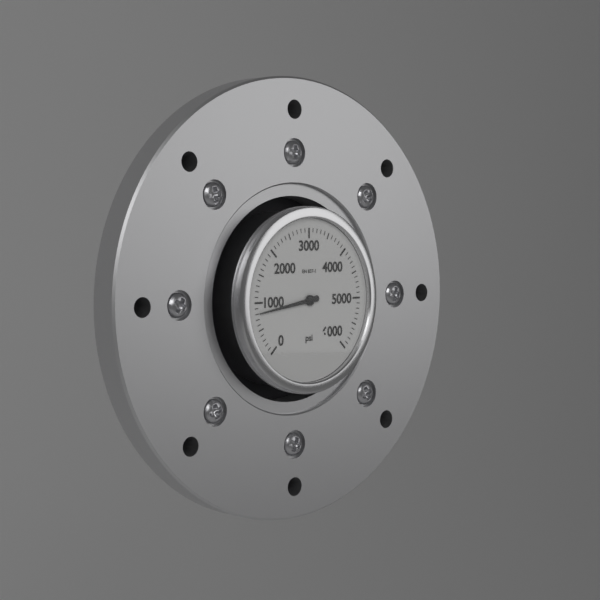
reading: 800 psi
